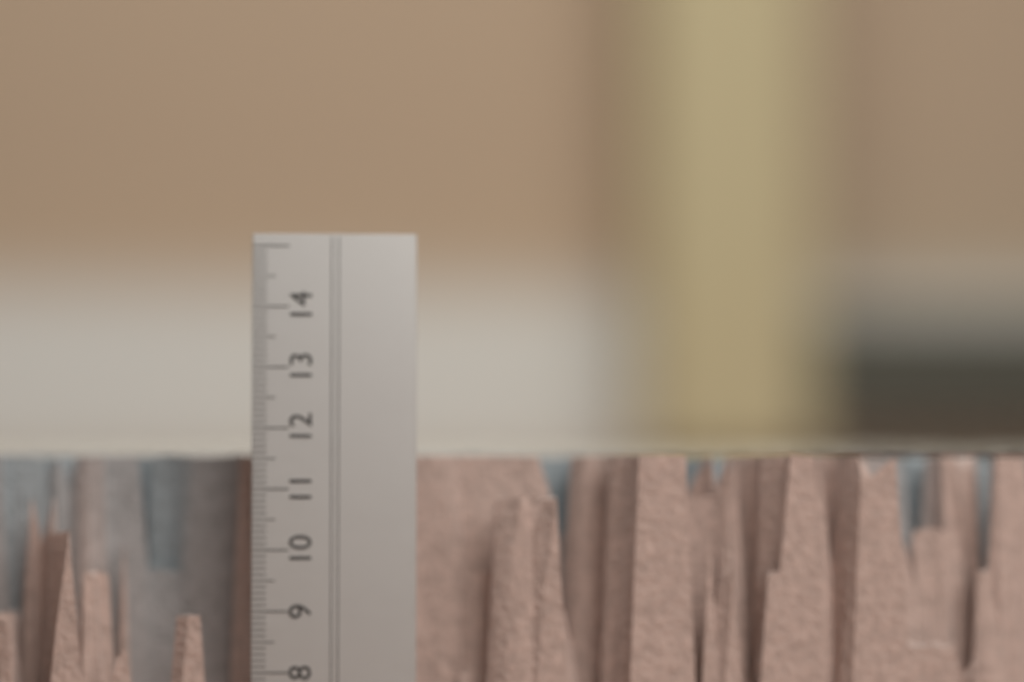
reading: 11.6 cm
